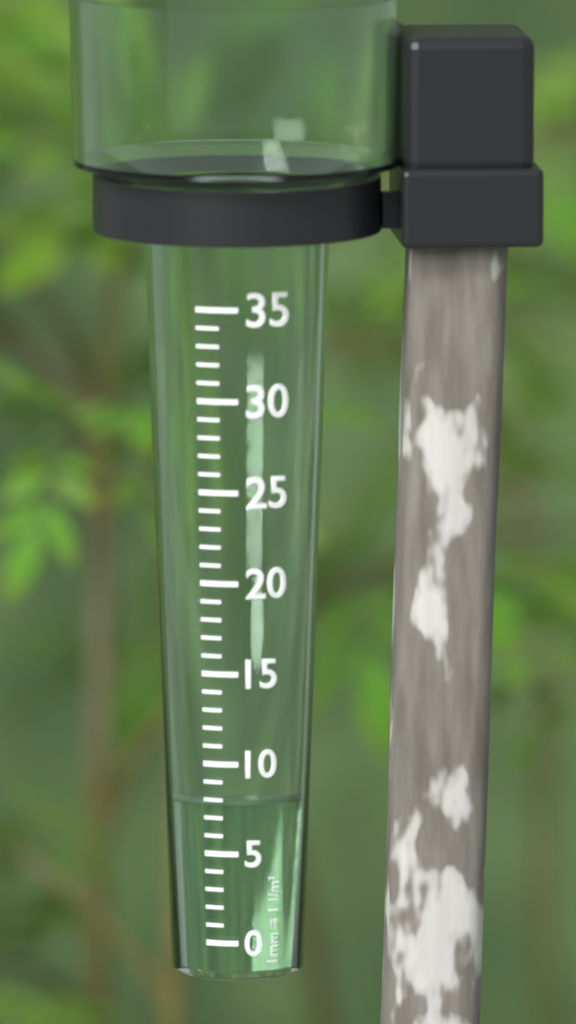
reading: 8 mm
